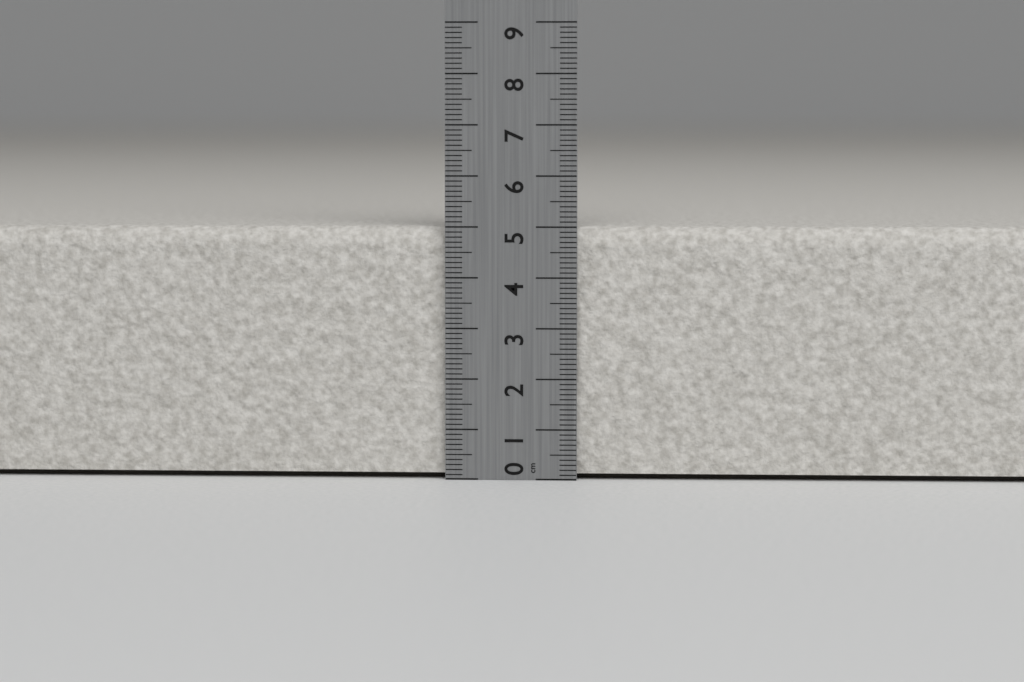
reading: 5.0 cm
